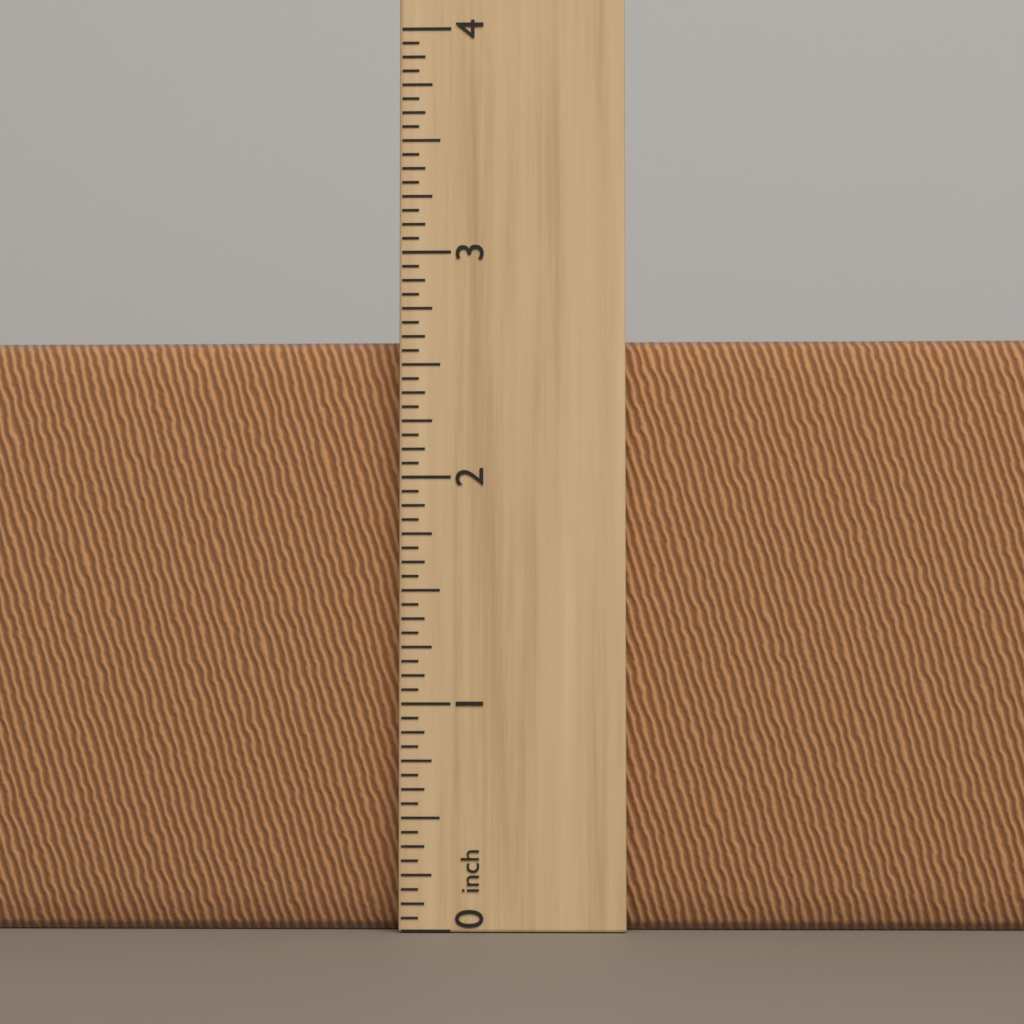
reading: 2.6250 inch
